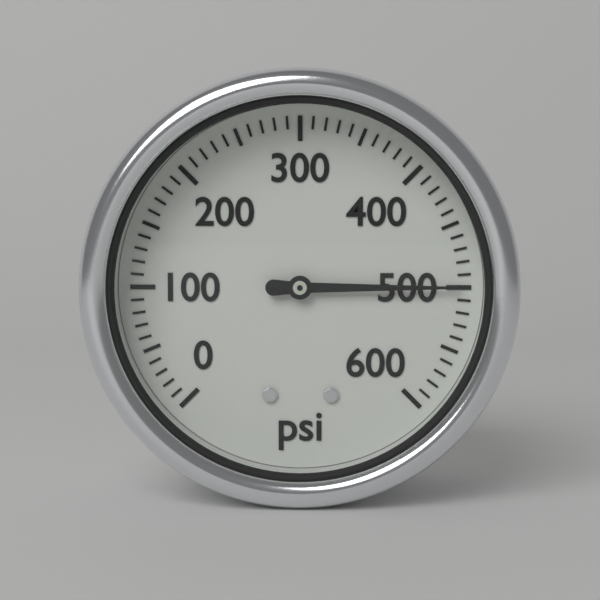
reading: 500 psi
